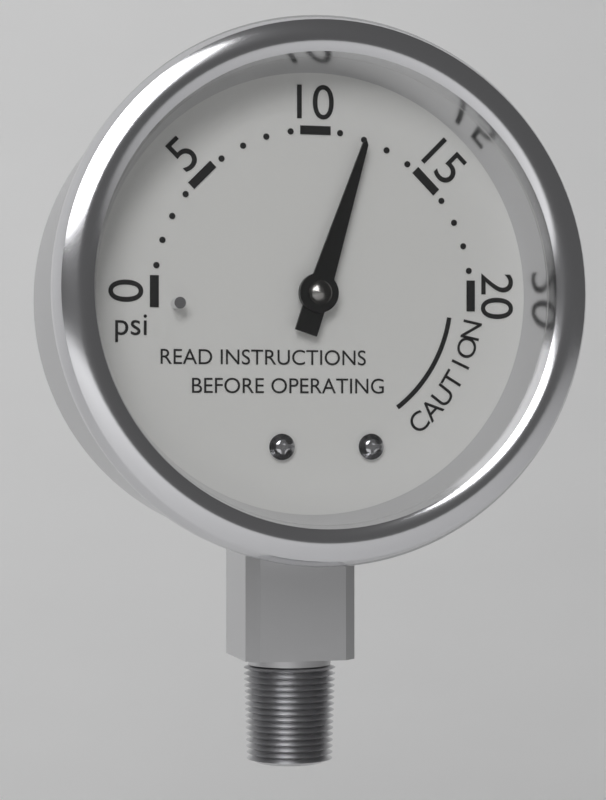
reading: 12 psi
